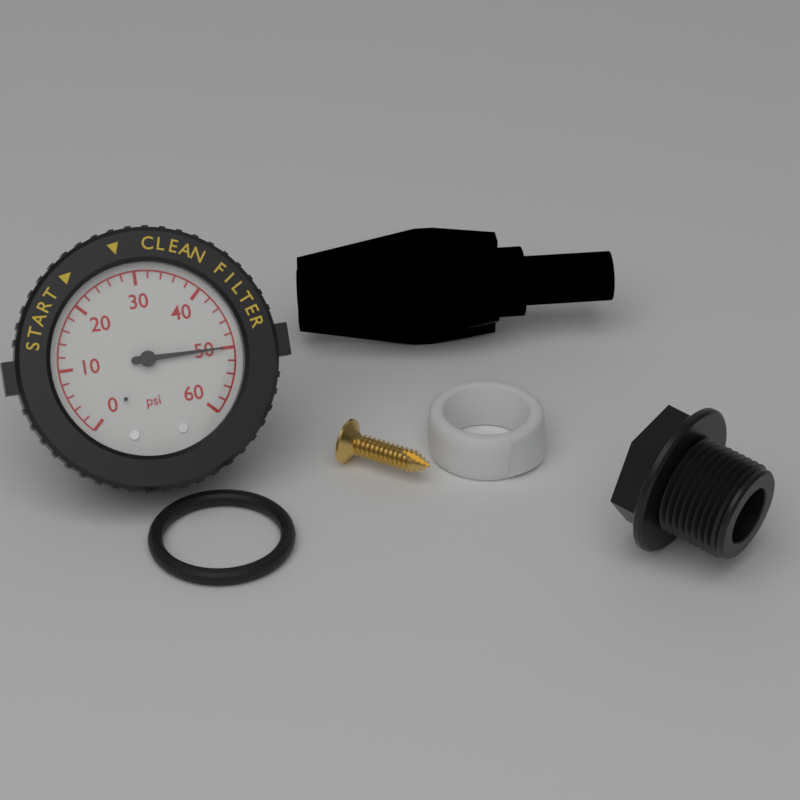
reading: 50 psi
